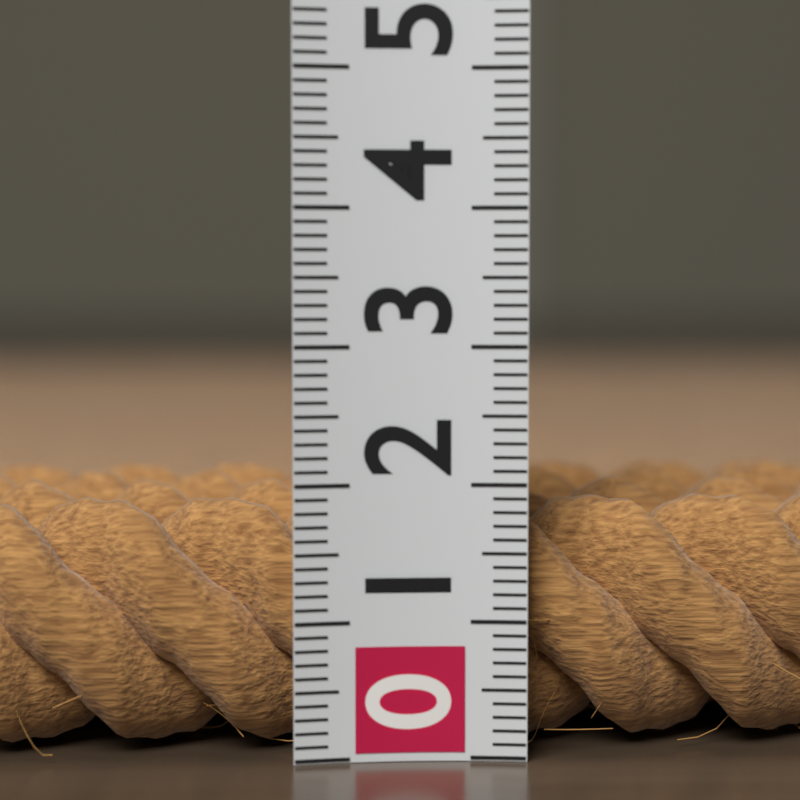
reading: 1.9 (no unit)
